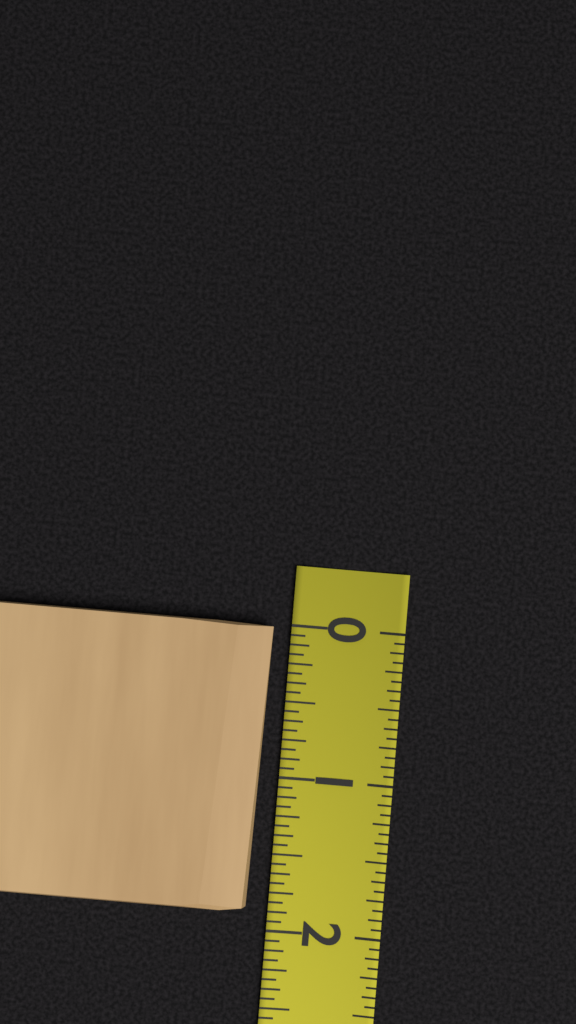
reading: 1.8750 (no unit)
